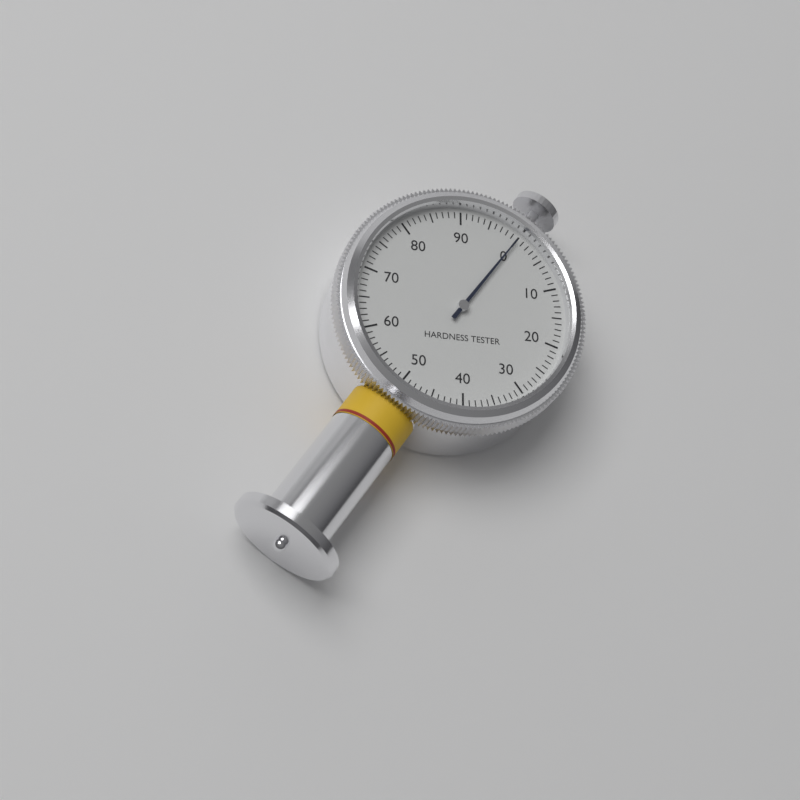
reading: 0 (no unit)
